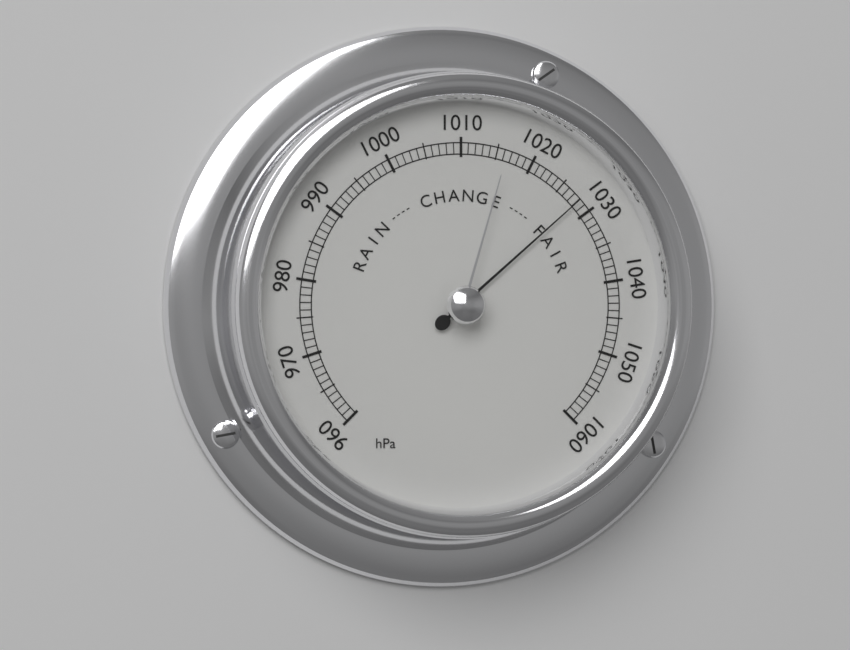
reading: 1028 hPa
